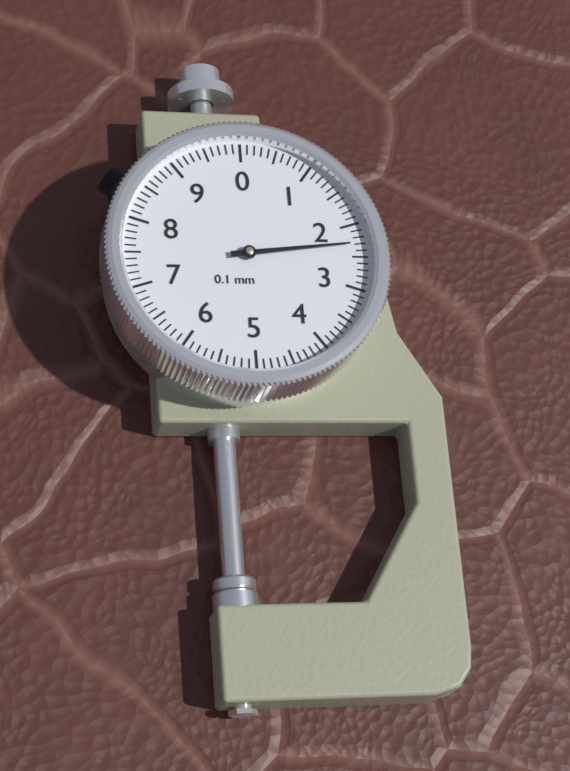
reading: 2.3 mm
